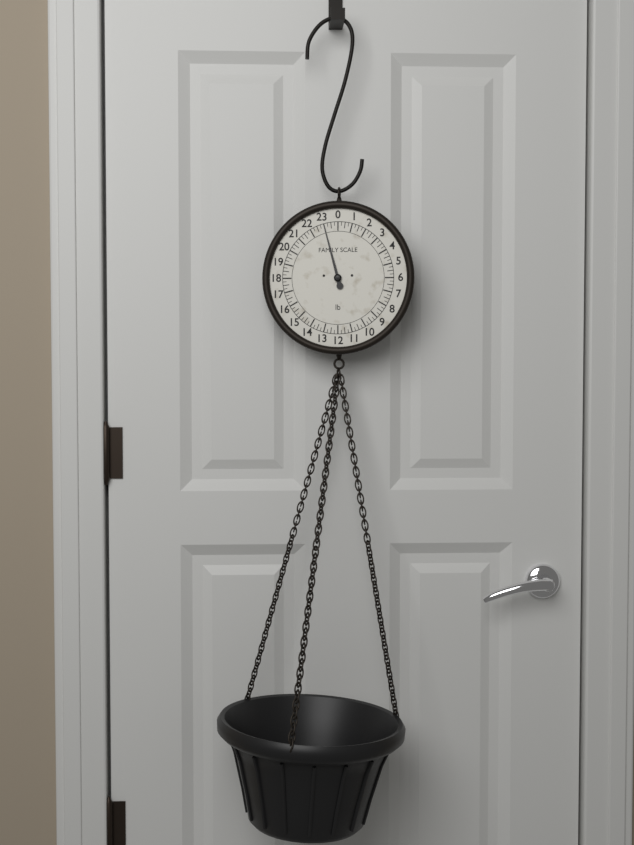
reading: 23.00 lb
